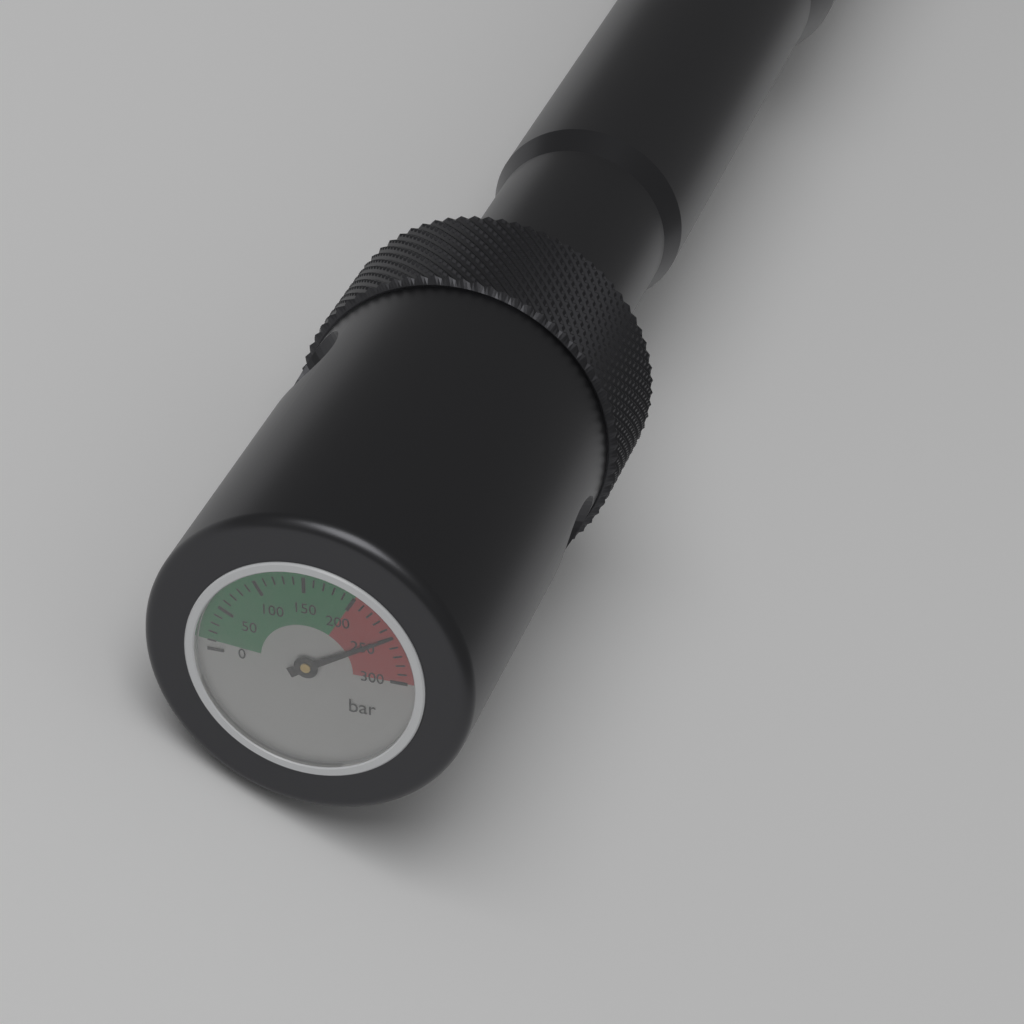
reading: 250 bar
